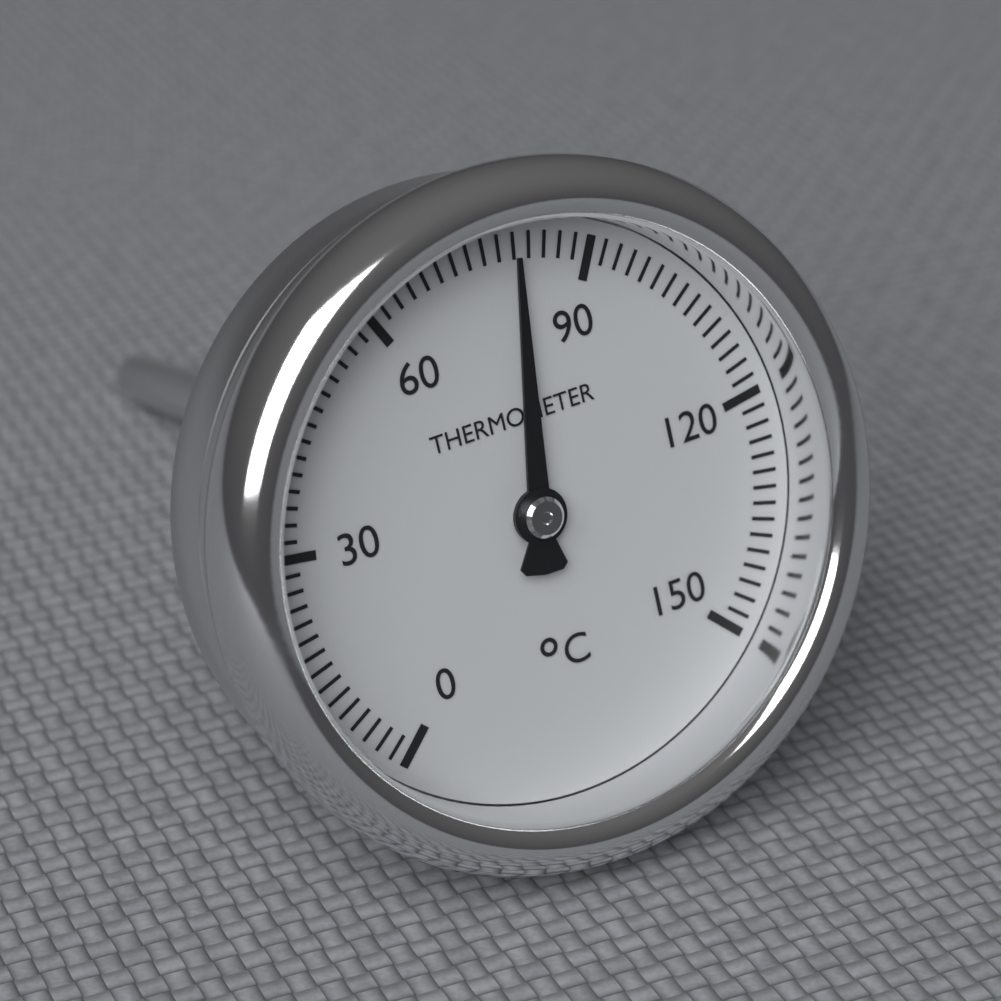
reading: 80 °C
